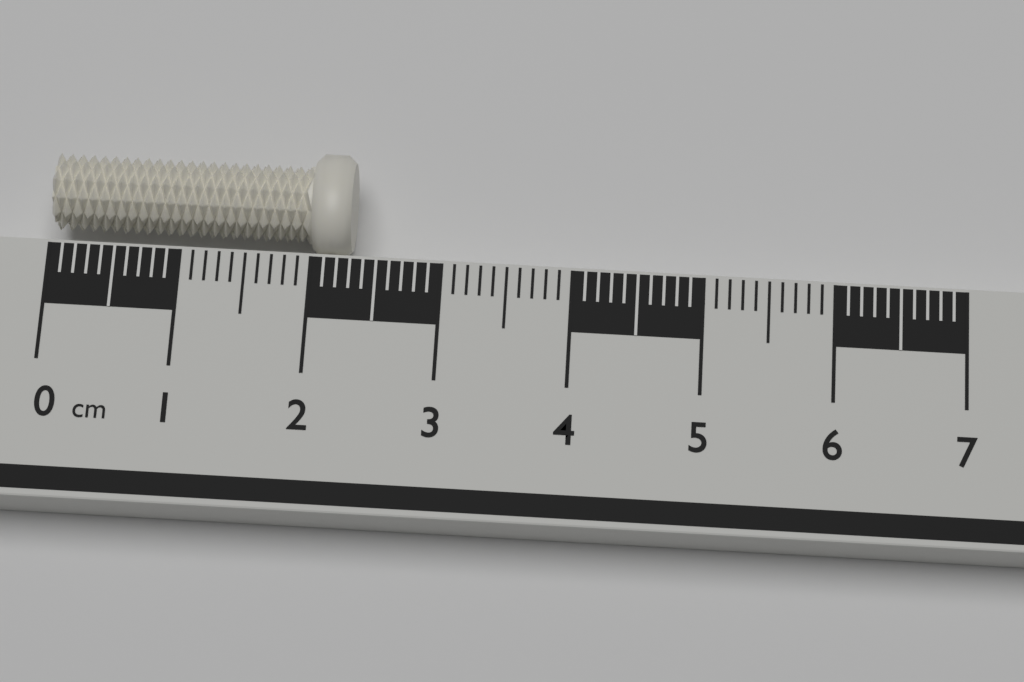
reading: 2.3 cm
